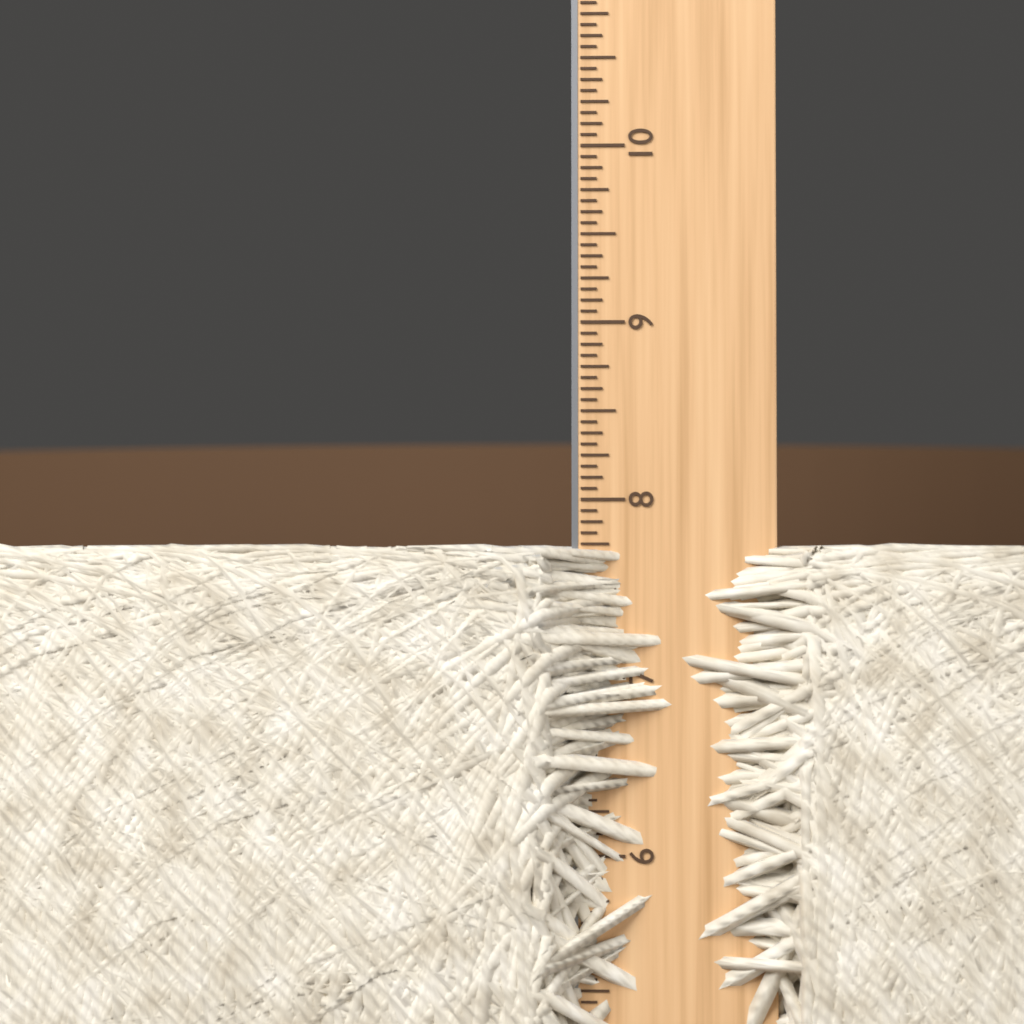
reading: 7.7500 in
